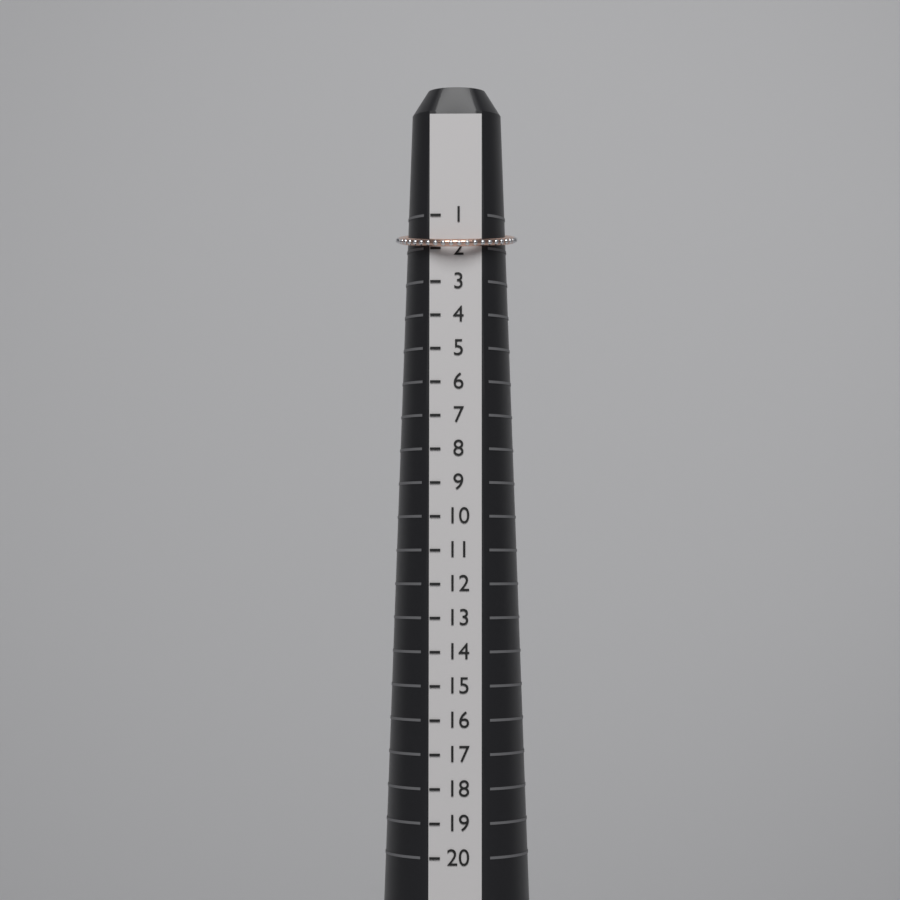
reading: 2 (no unit)
